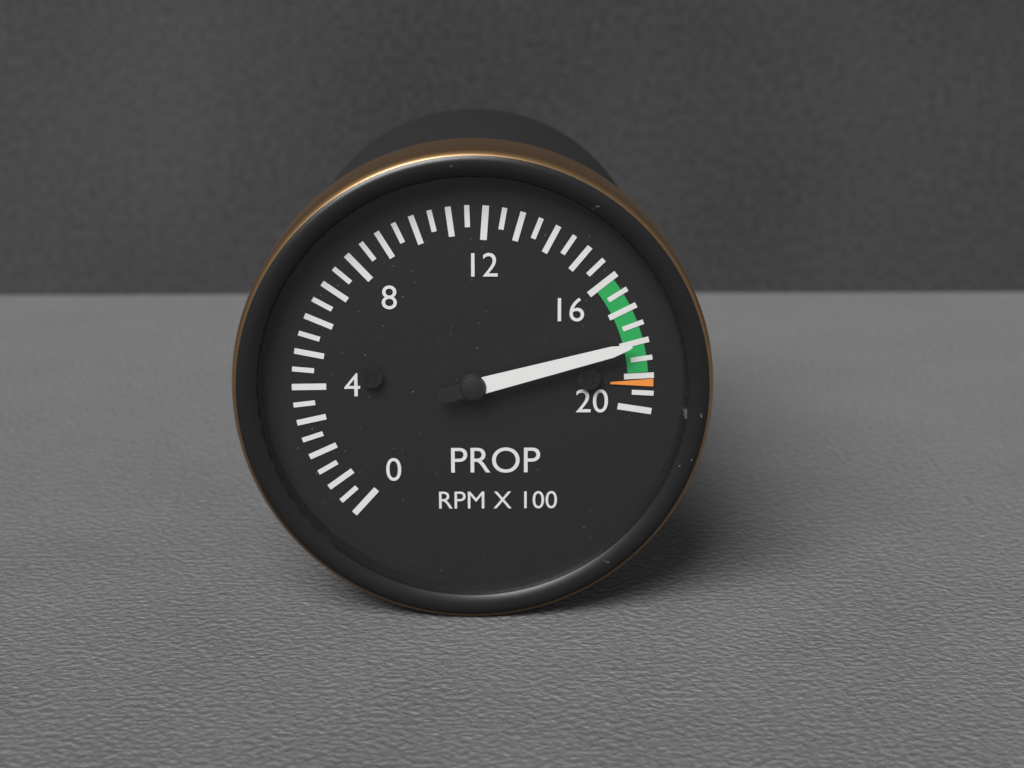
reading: 18.0 RPM X 100
